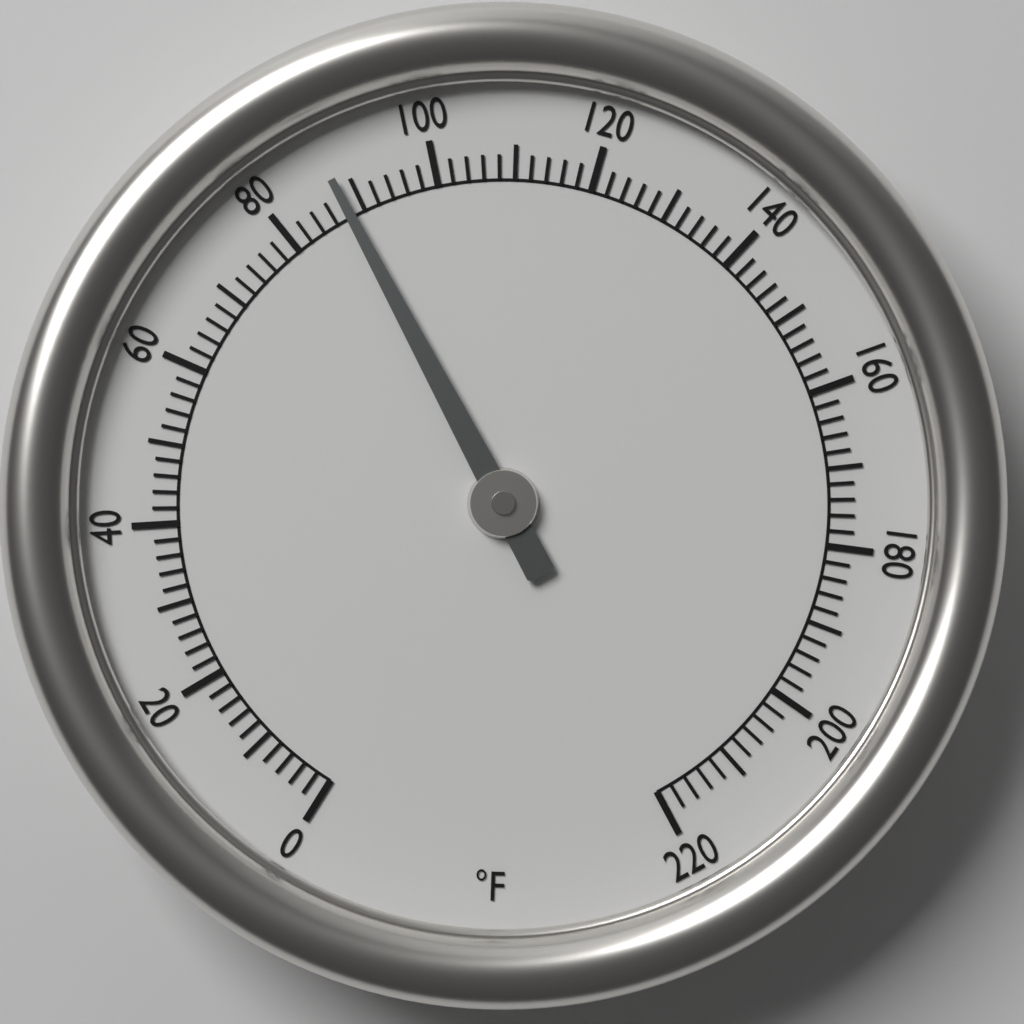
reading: 88 °F
